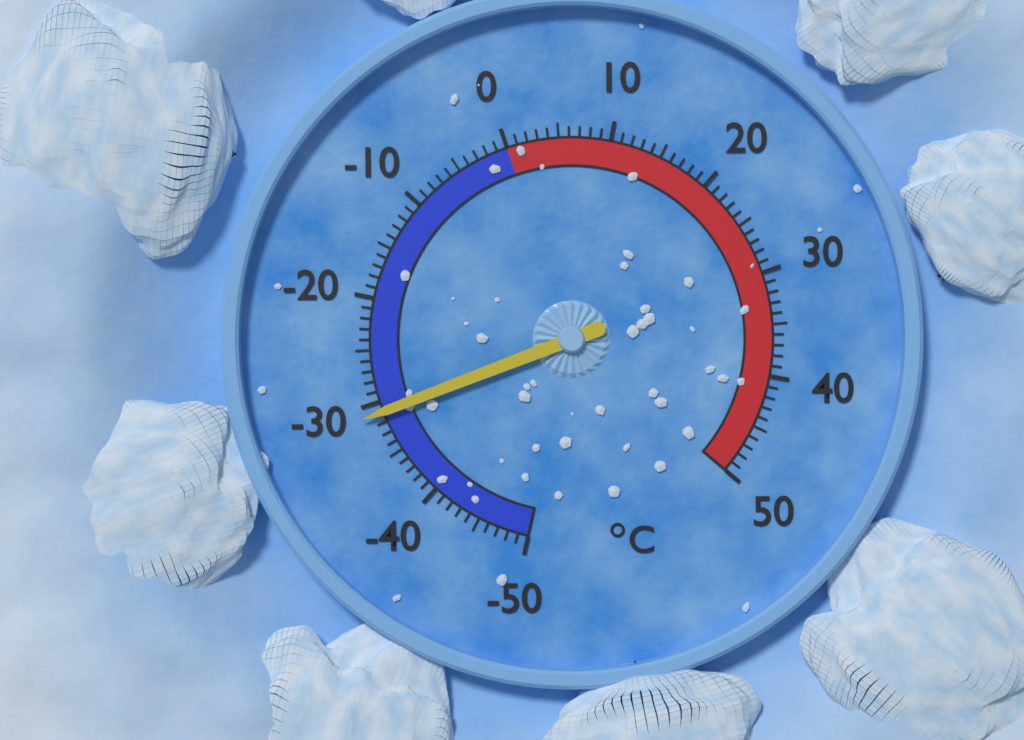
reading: -31 °C
